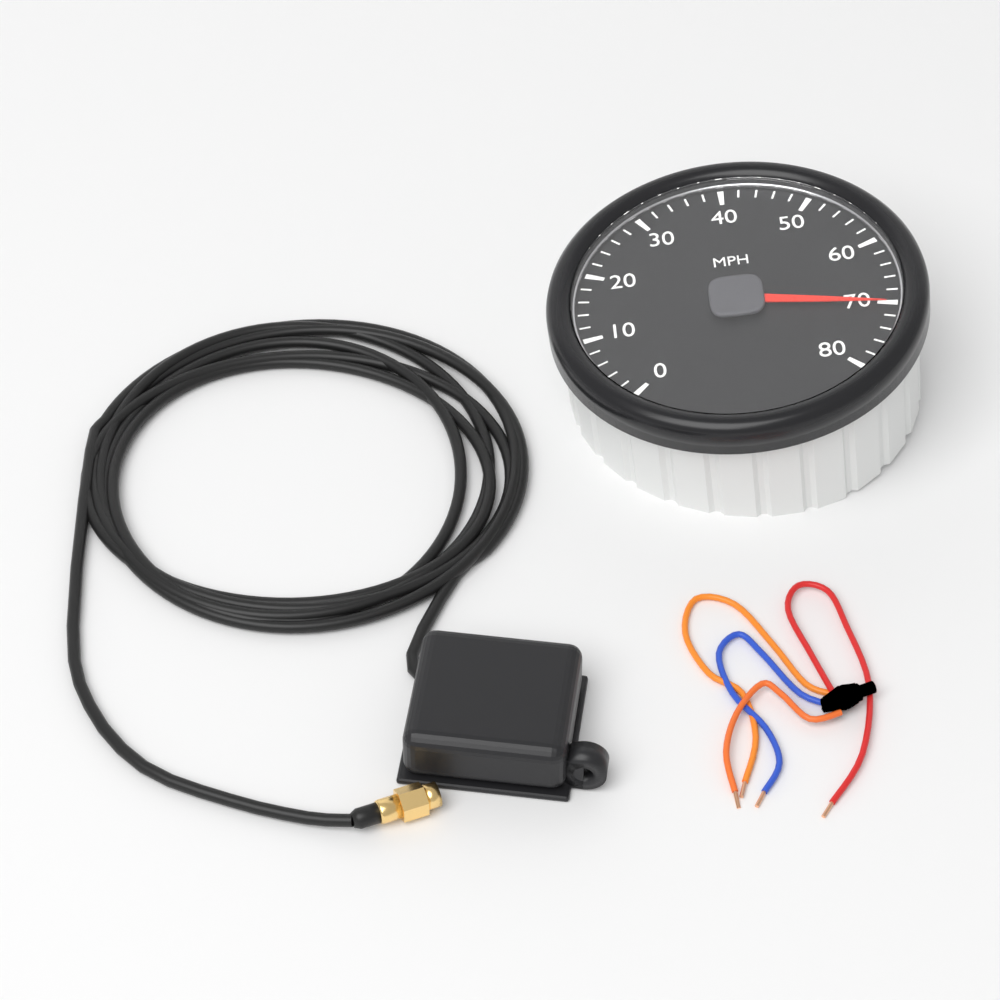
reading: 70 MPH
